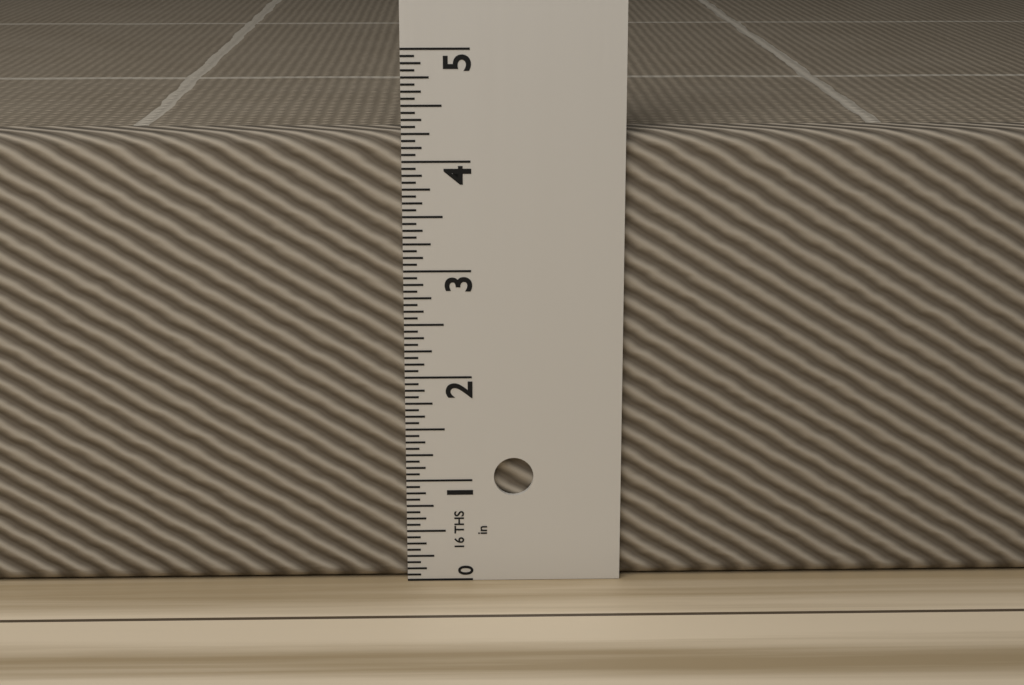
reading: 4.2500 in
